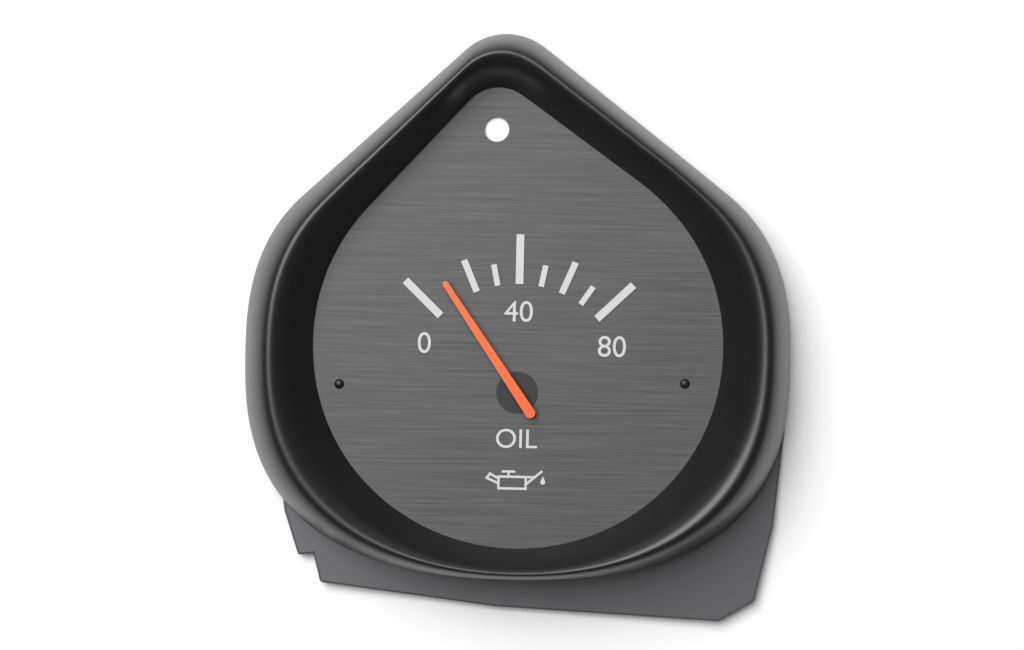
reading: 10 (no unit)
